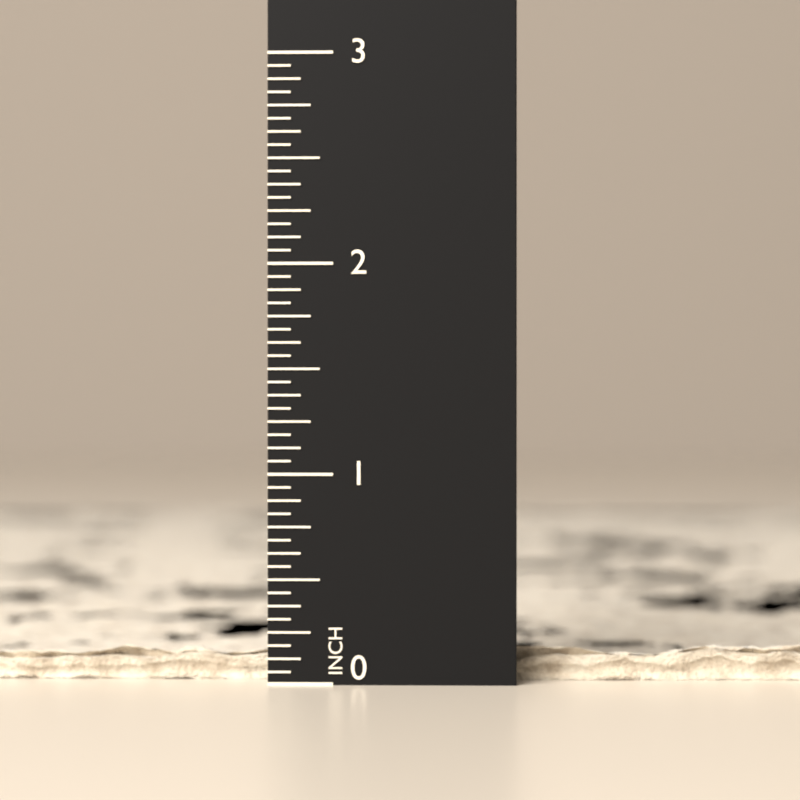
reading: 0.1875 in
